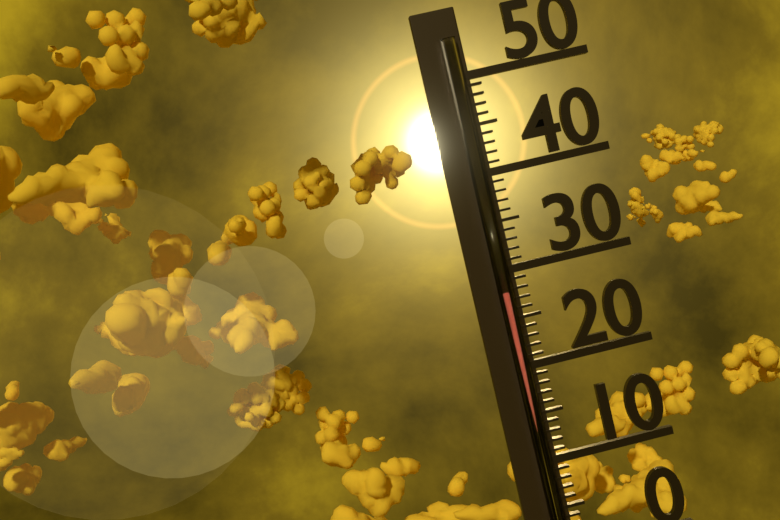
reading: 28 (no unit)
